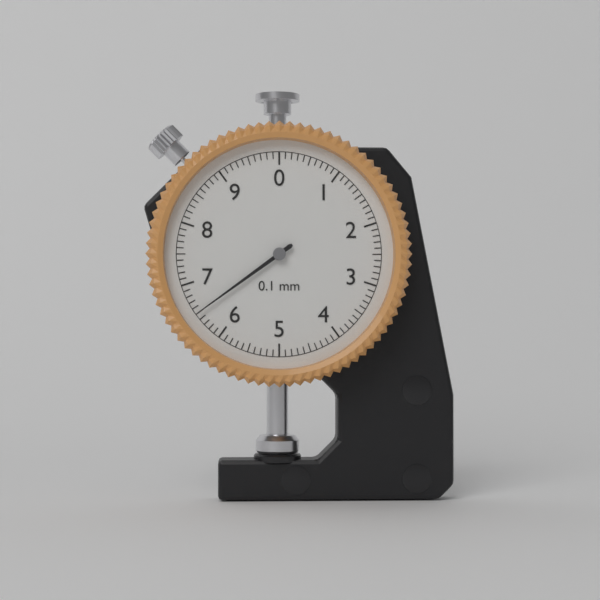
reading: 6.5 mm
